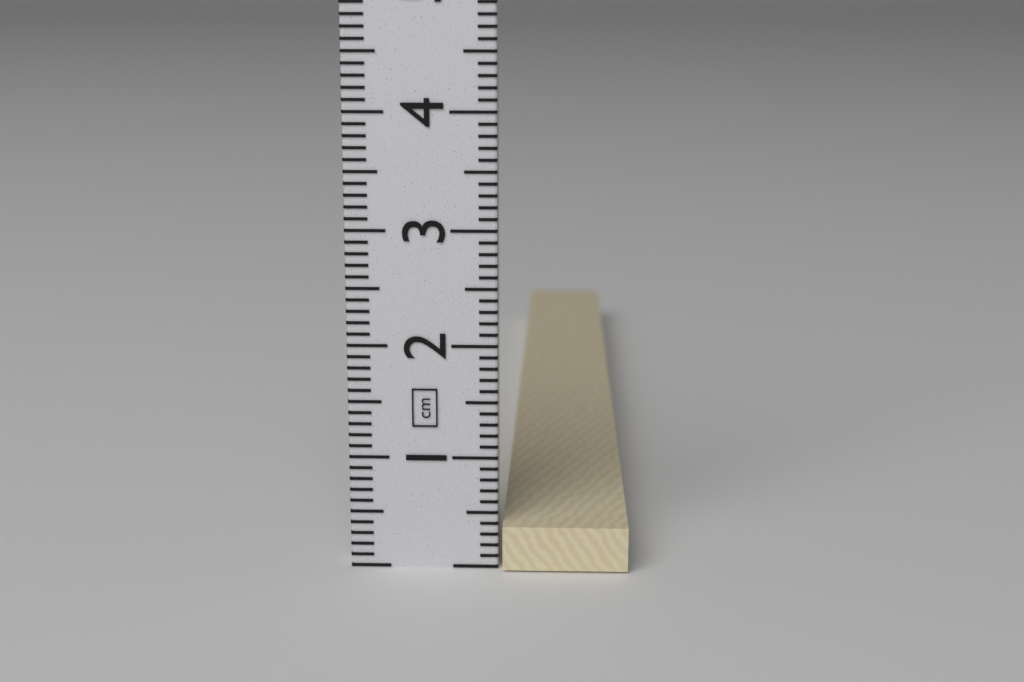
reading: 0.4 cm
